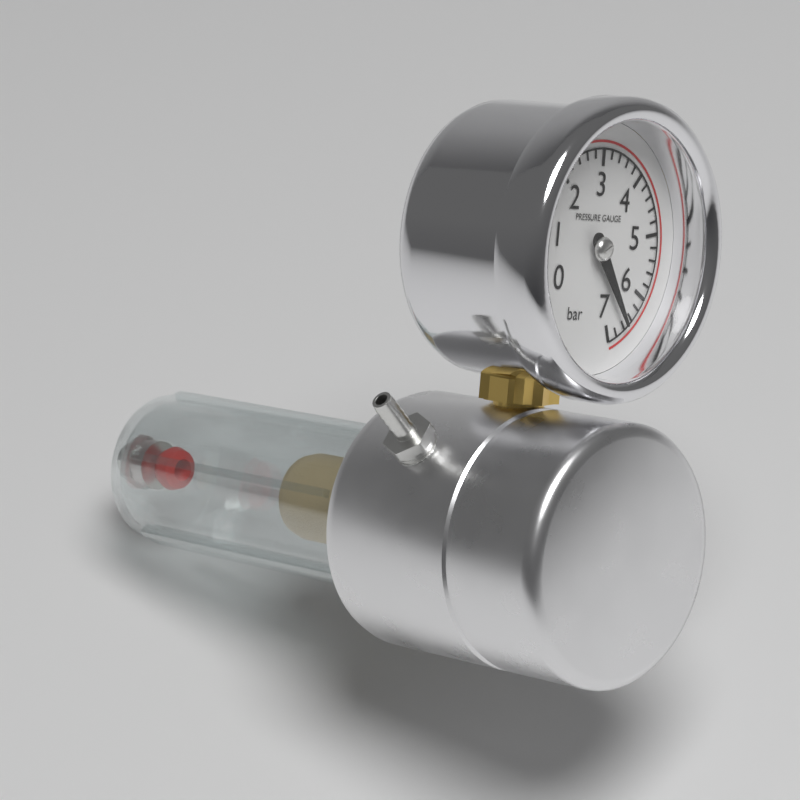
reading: 6.6 bar
